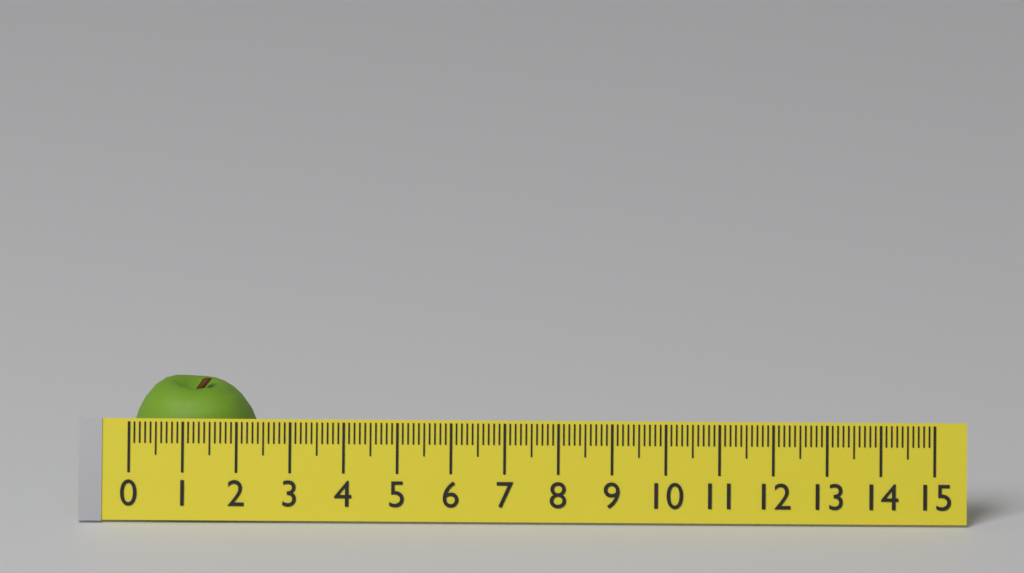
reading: 2.4 (no unit)
